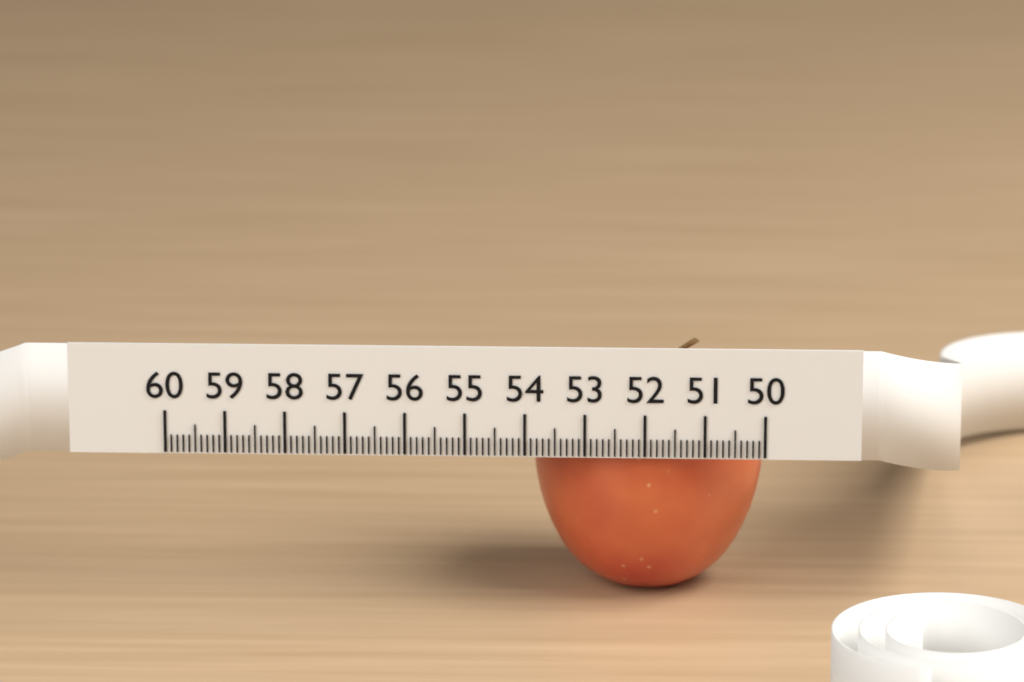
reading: 53.9 (no unit)
